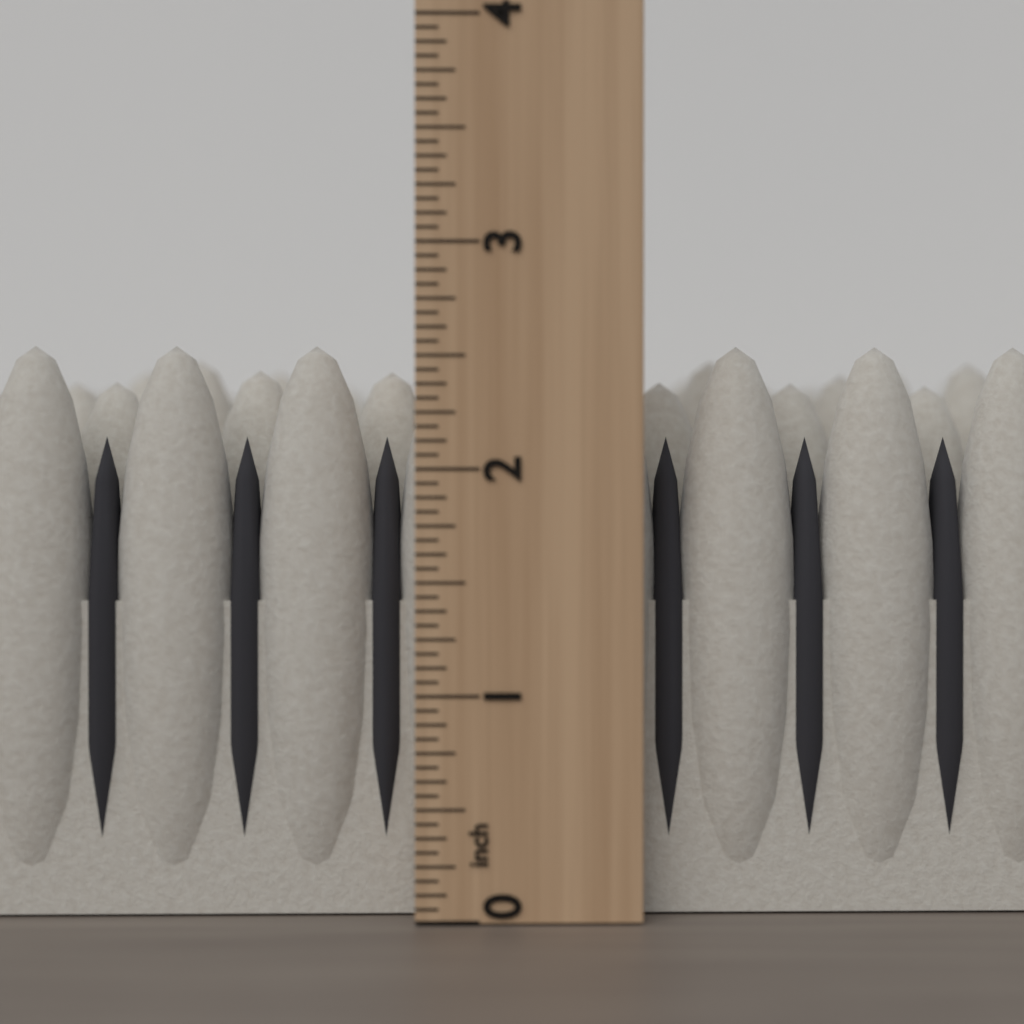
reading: 2.5625 inch
